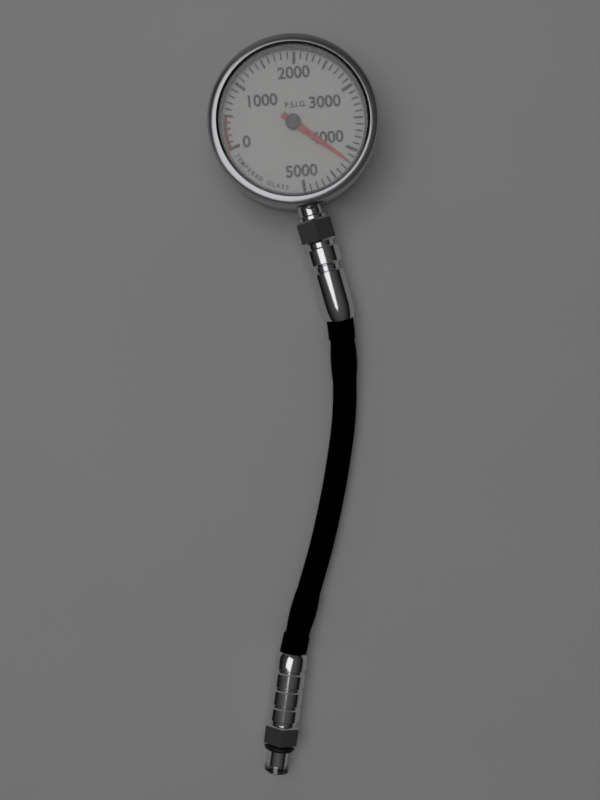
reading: 4200 psig
